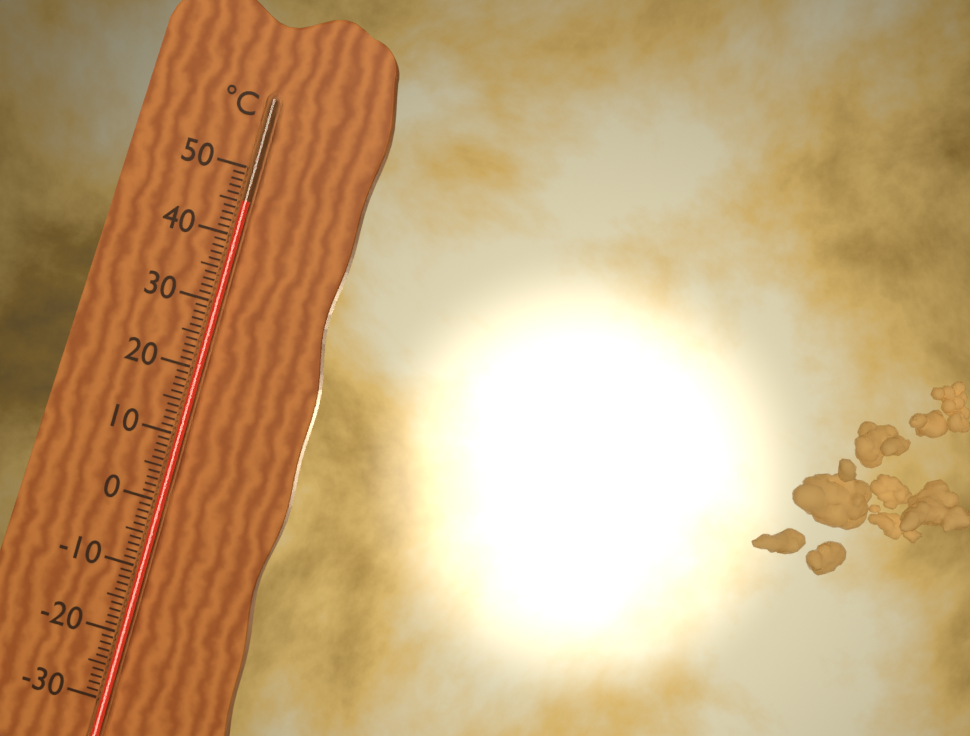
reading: 45 °C
